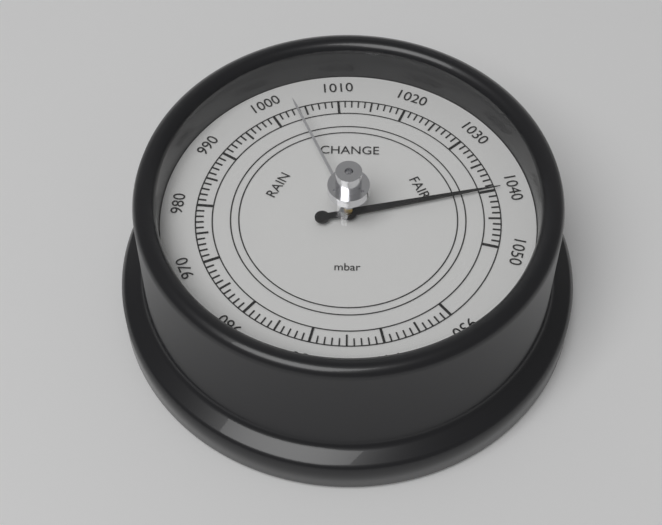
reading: 1040 mbar
